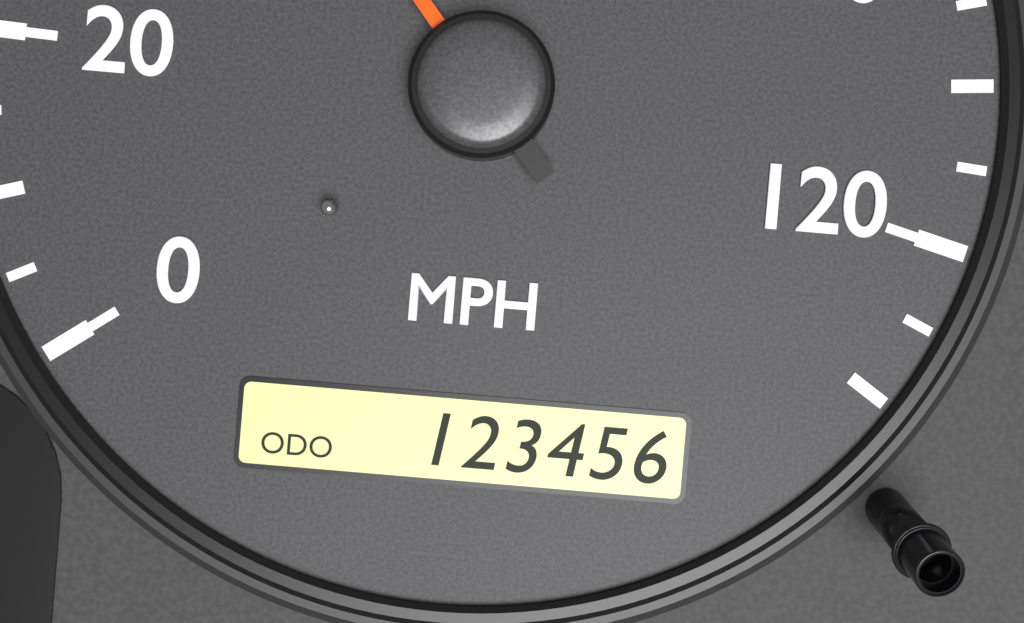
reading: 45 MPH
